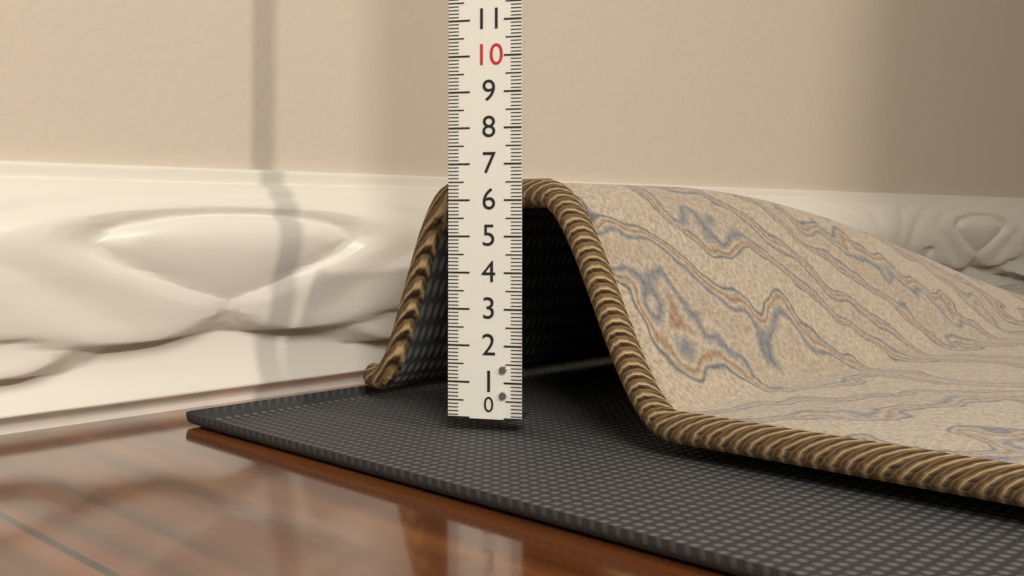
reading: 6.6 (no unit)
